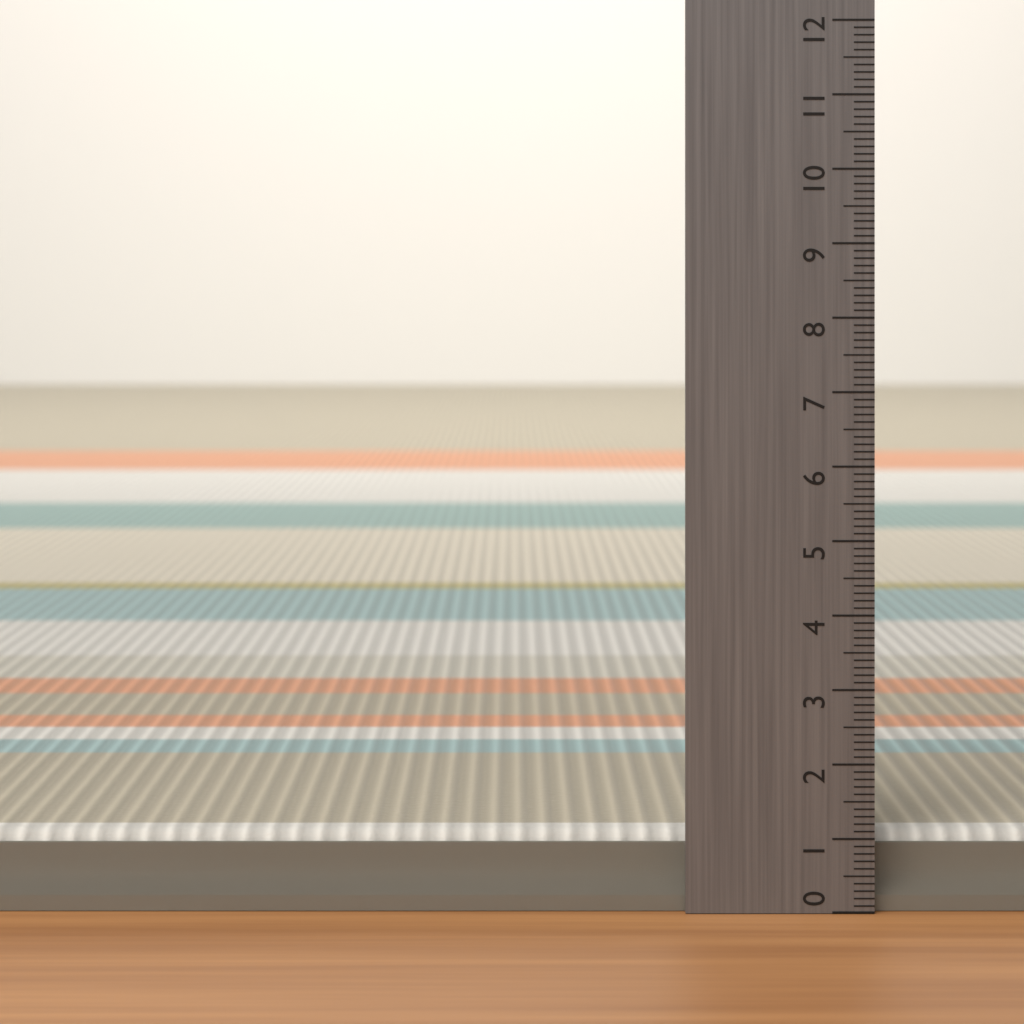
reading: 1.0 (no unit)
